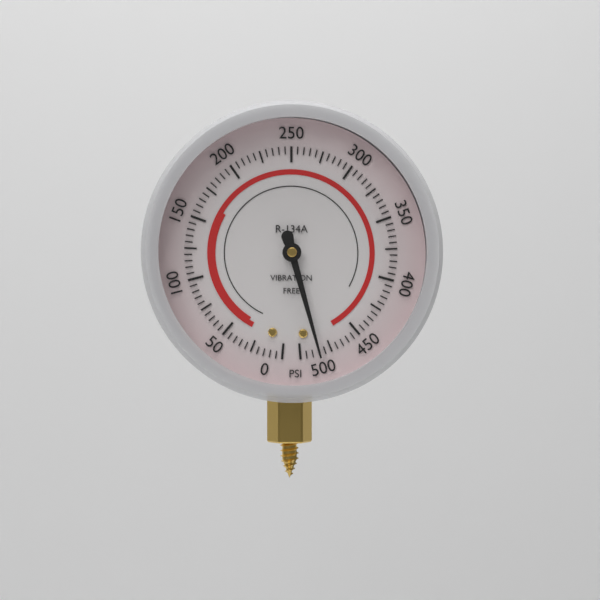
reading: 485 psi
